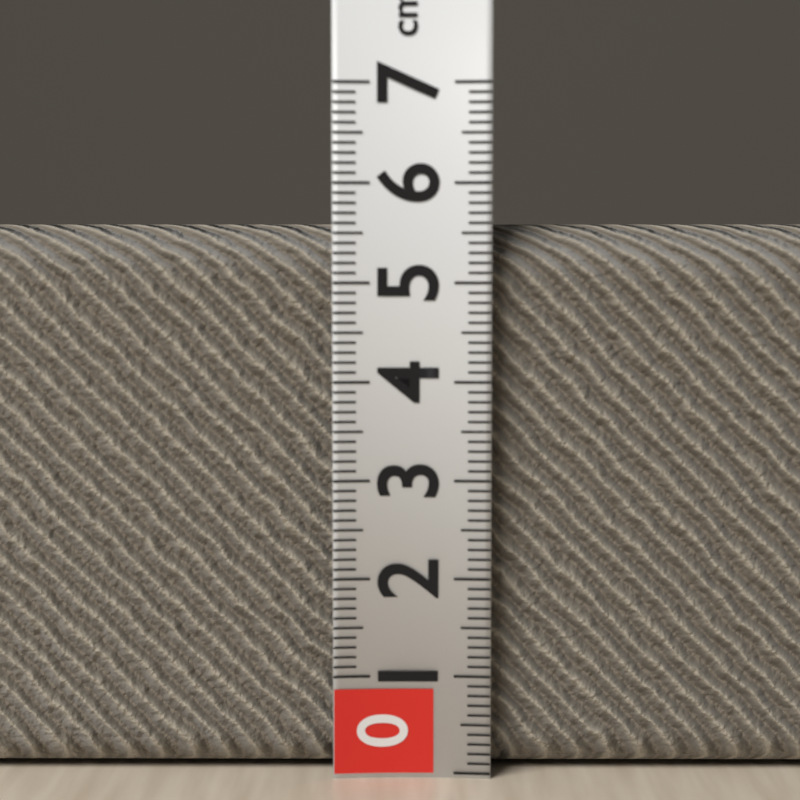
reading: 5.6 cm
